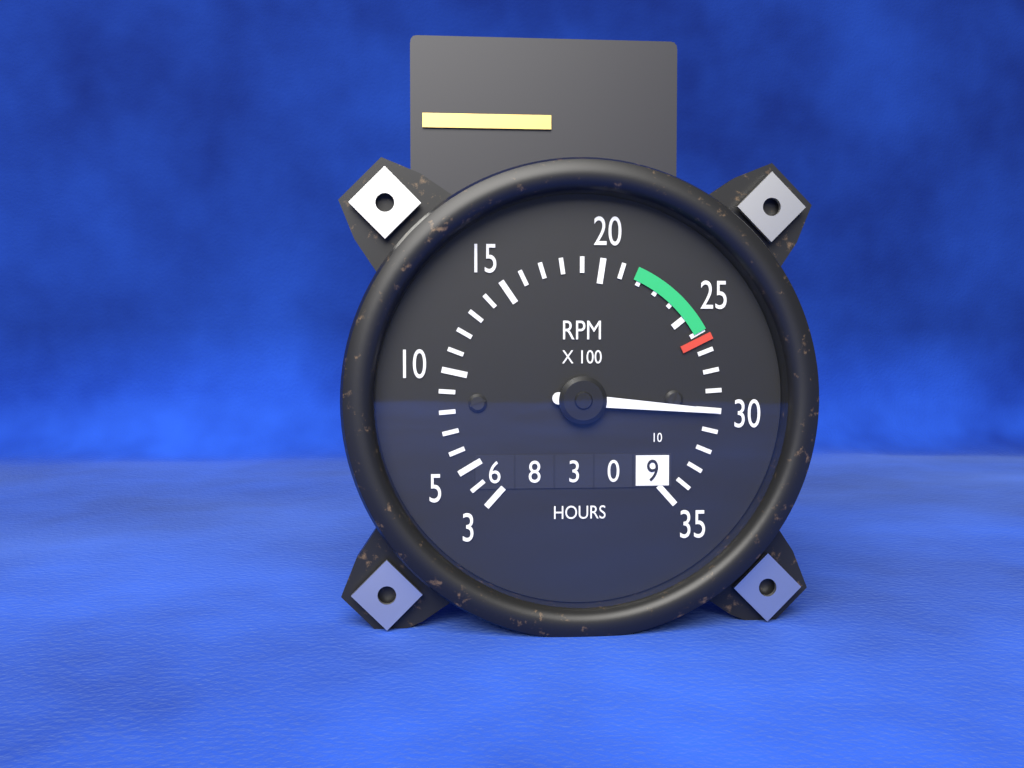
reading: 3000 RPM
